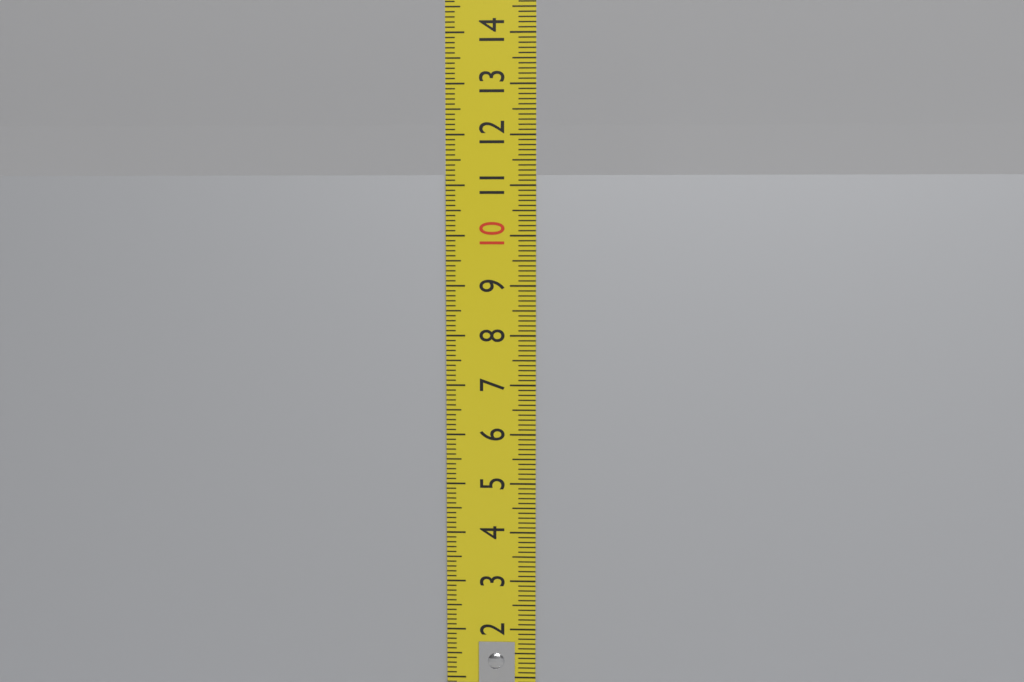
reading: 11.2 cm
